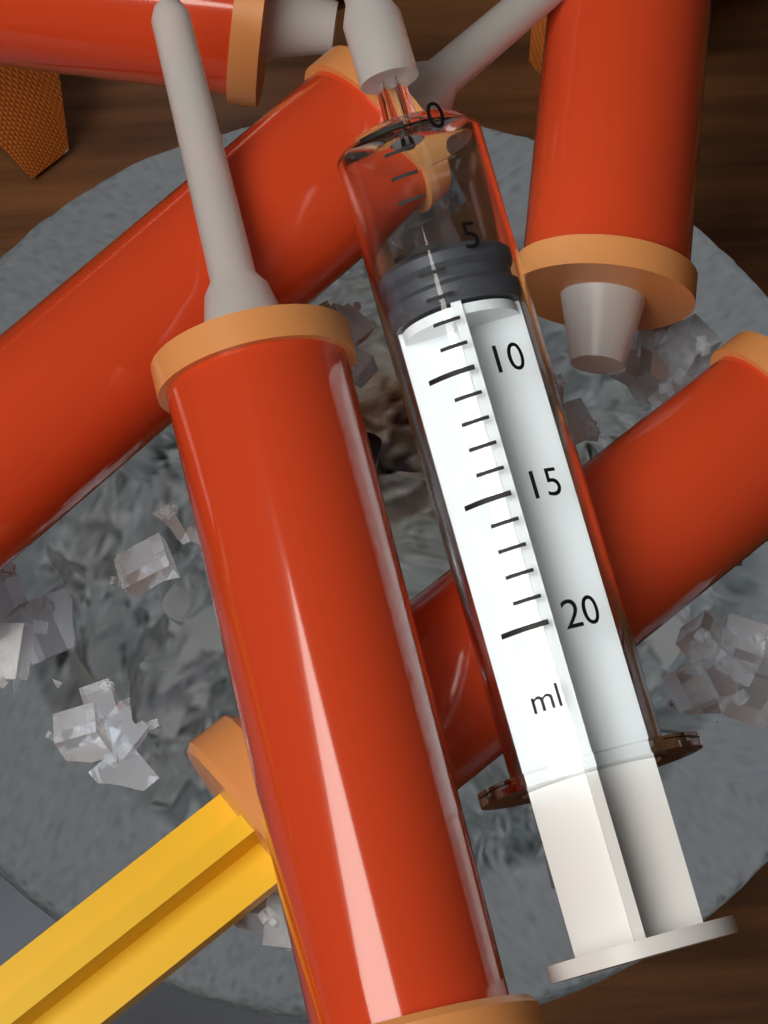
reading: 5 ml
